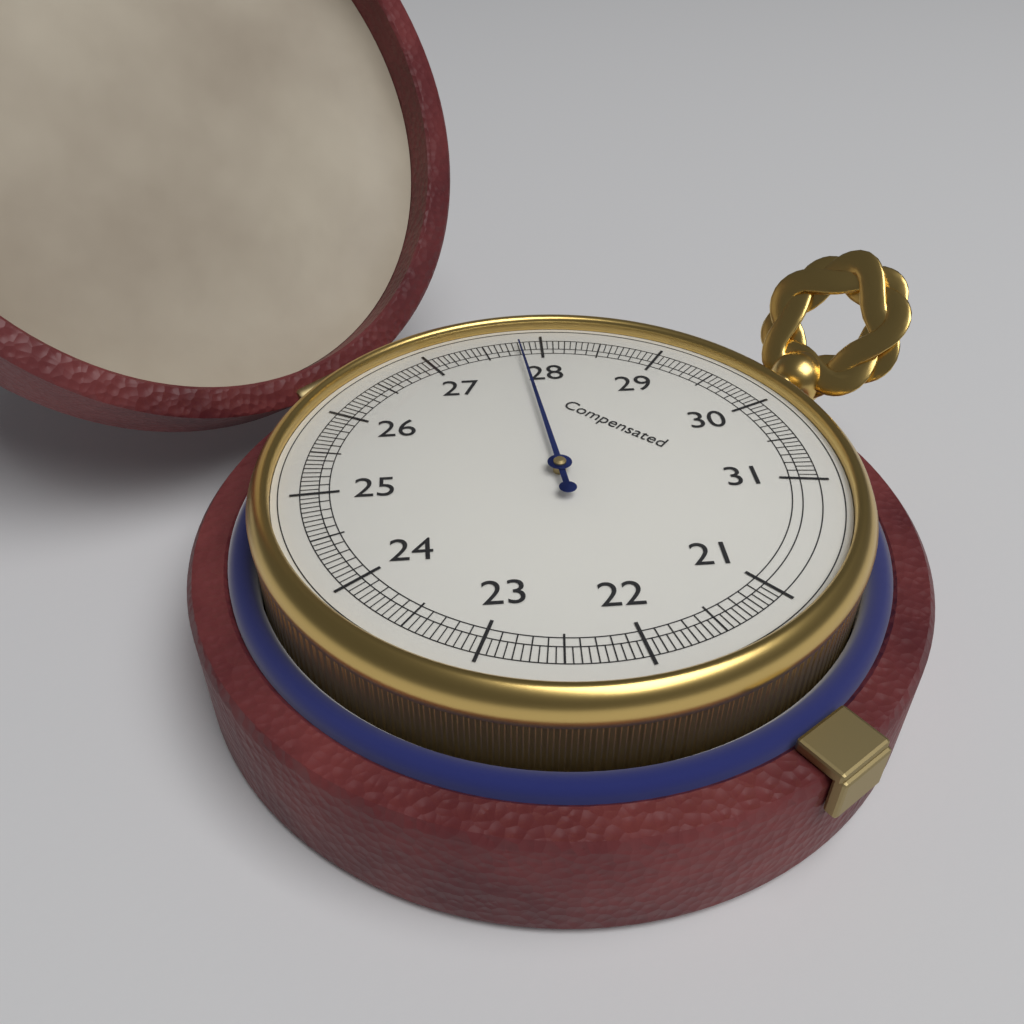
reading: 27.80 (no unit)
